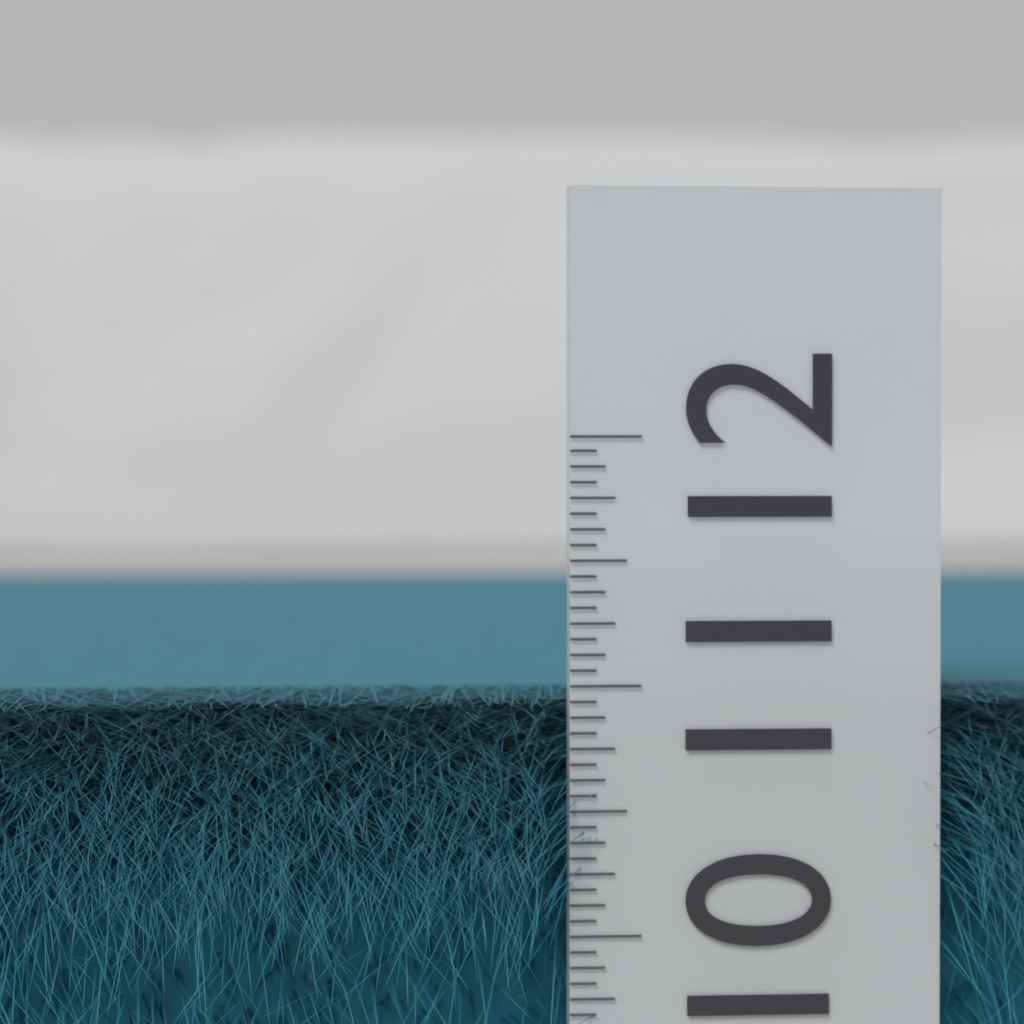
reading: 10.9375 (no unit)
